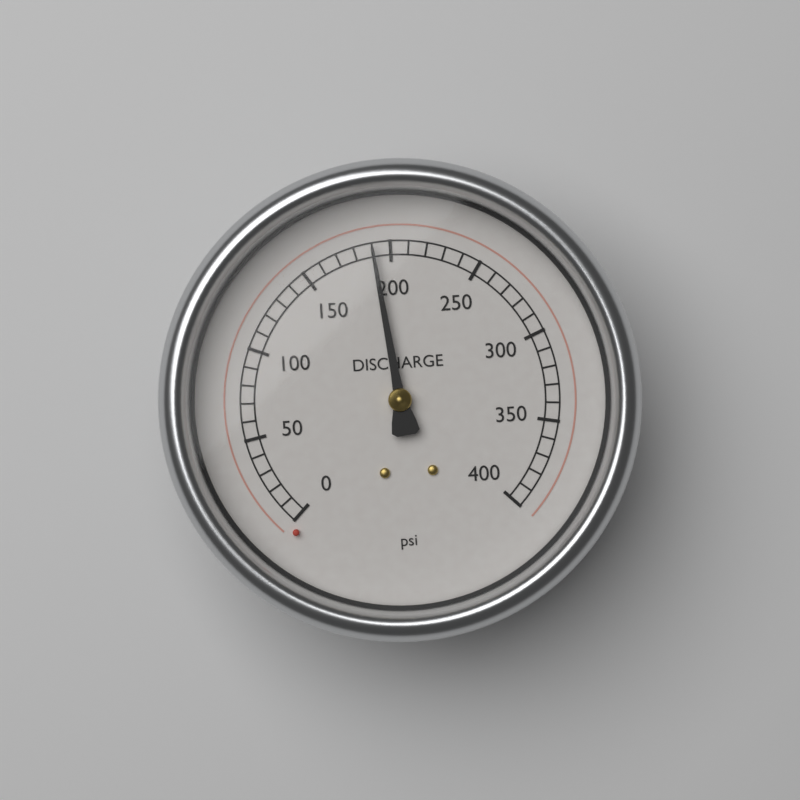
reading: 190 psi
